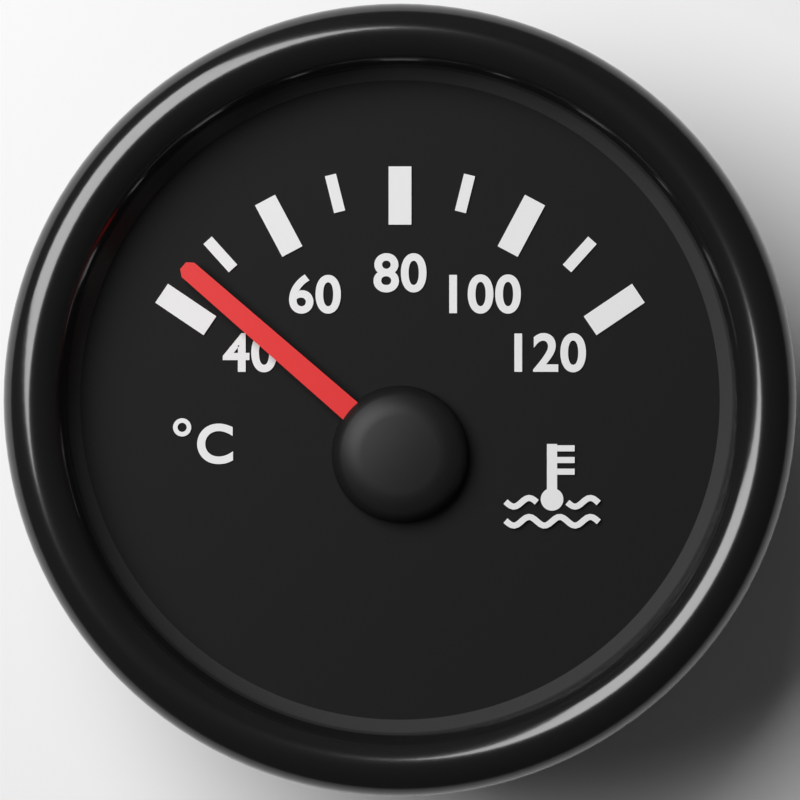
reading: 45 °C
